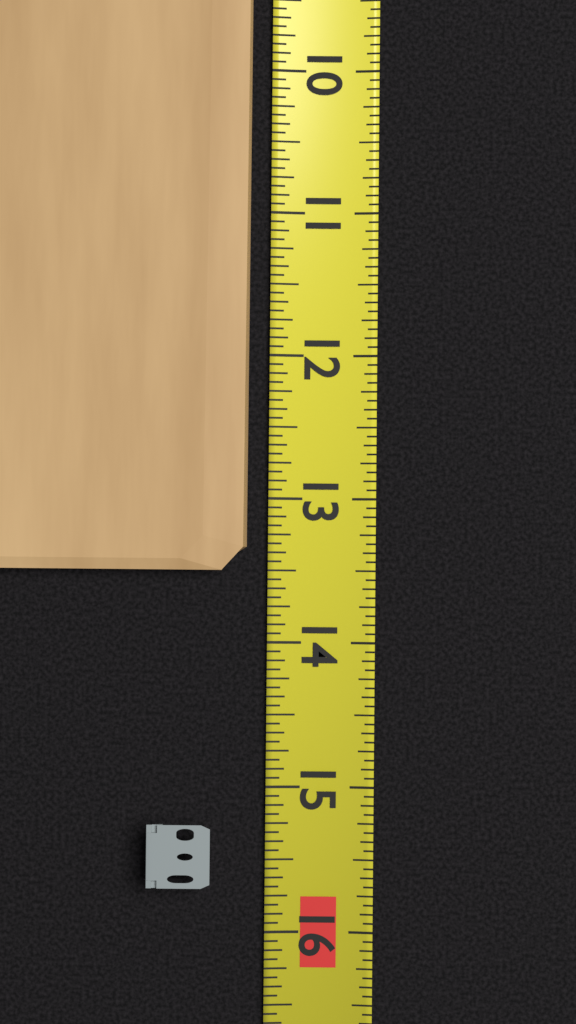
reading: 13.5000 (no unit)
